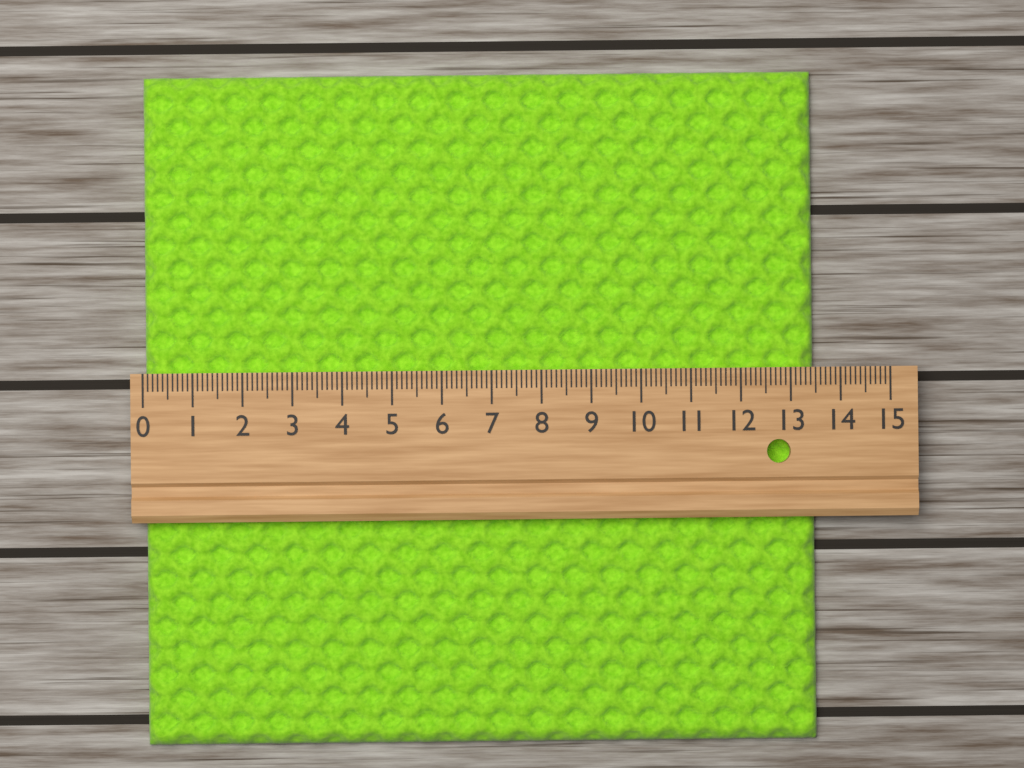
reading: 13.5 (no unit)
